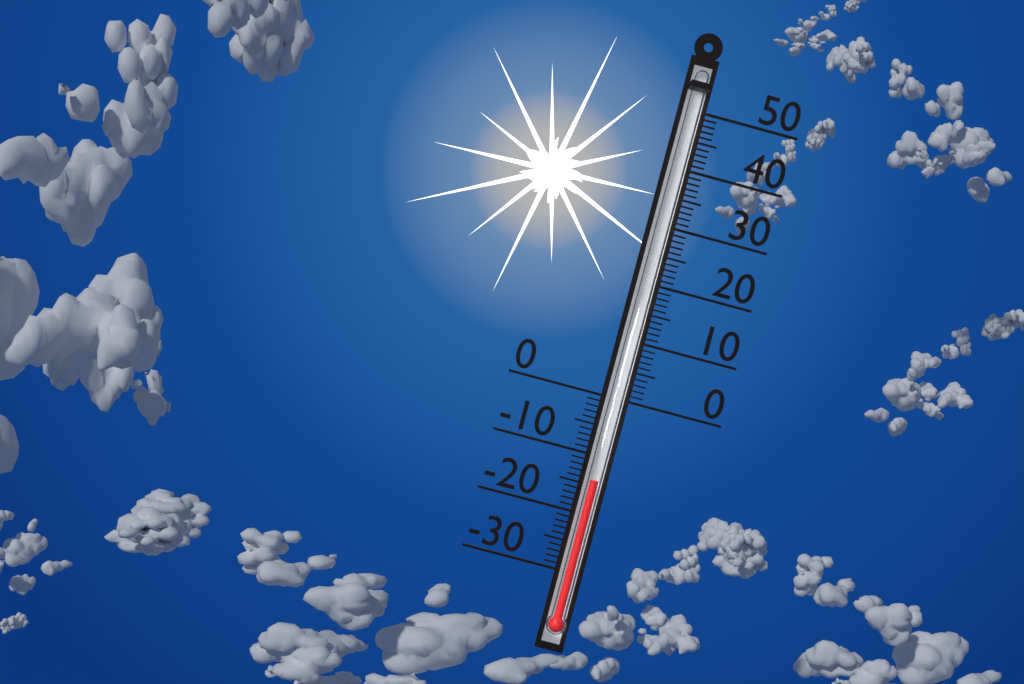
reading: -14 (no unit)
